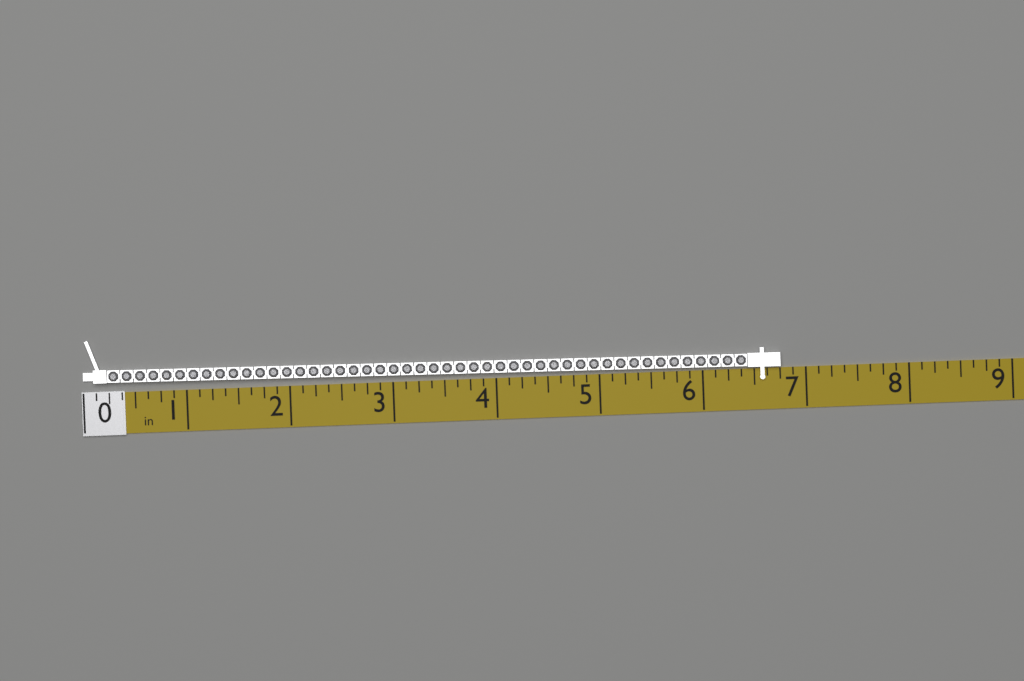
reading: 6.750 in
